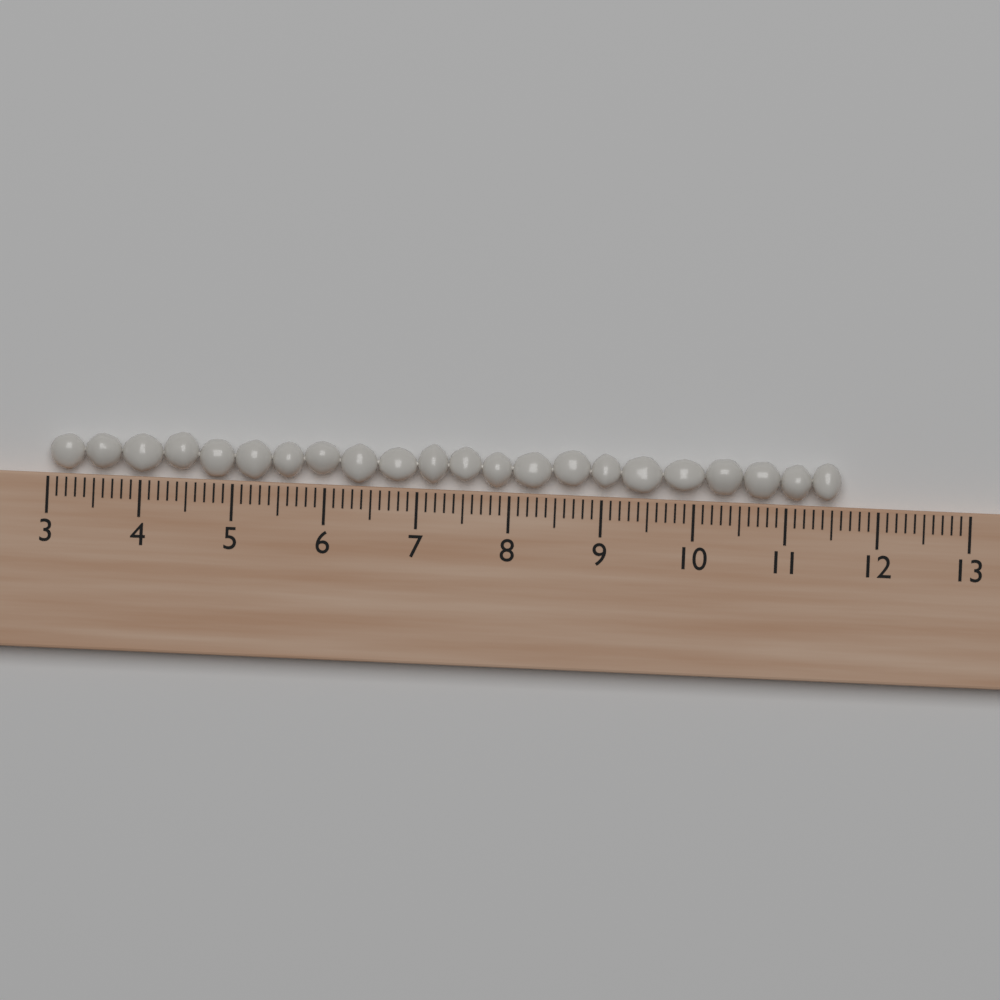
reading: 11.6 (no unit)
